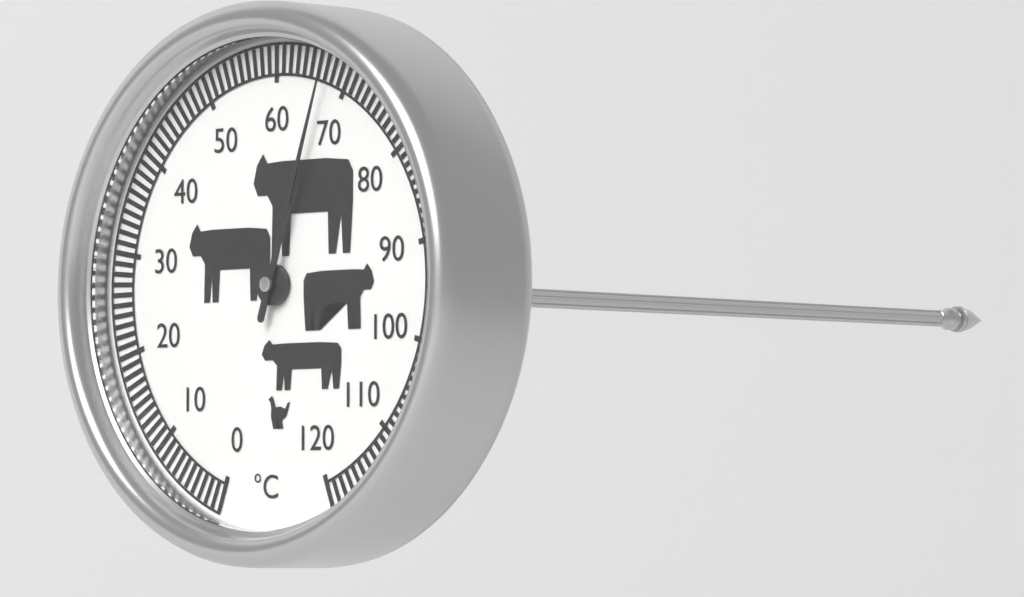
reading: 67 °C
